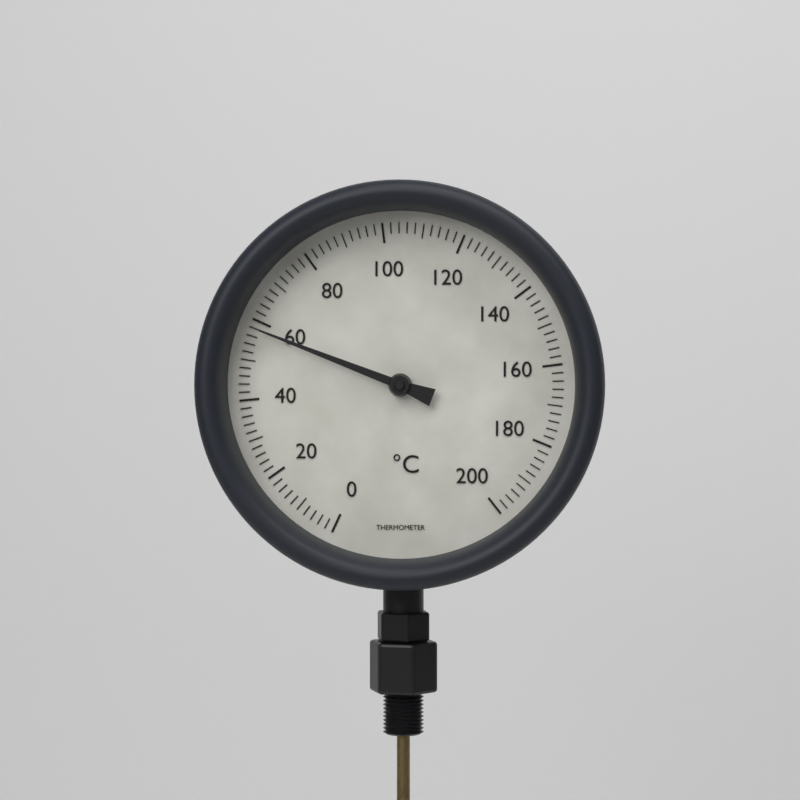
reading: 58 °C
